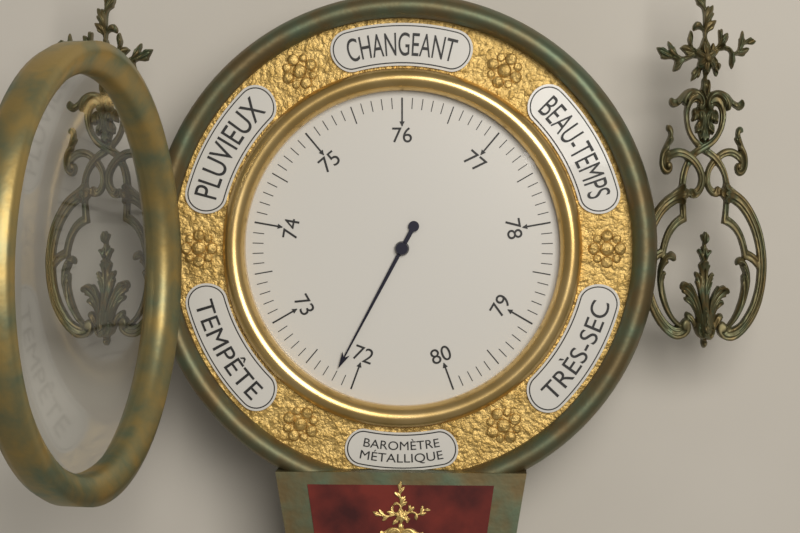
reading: 72.2 (no unit)
